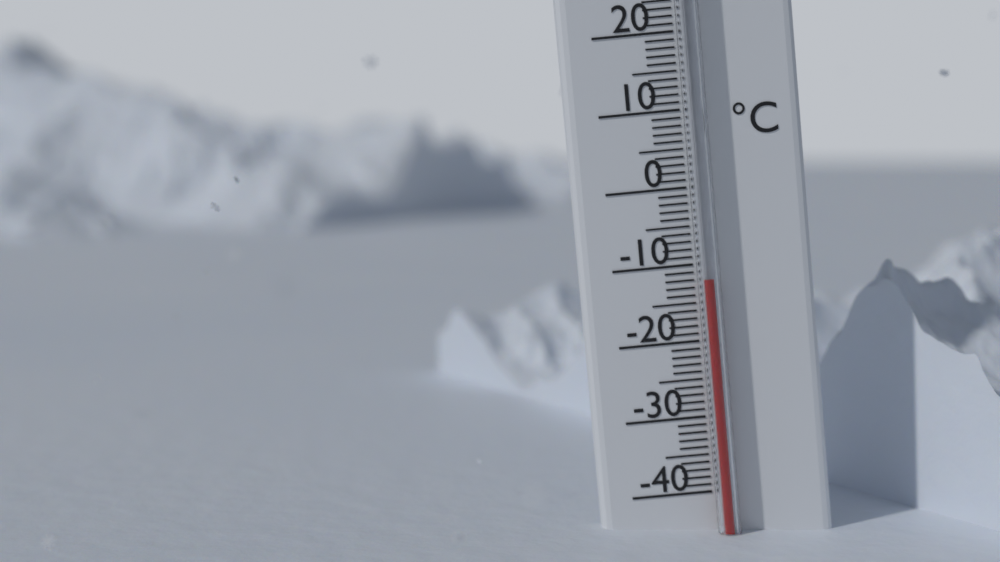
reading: -12 °C
